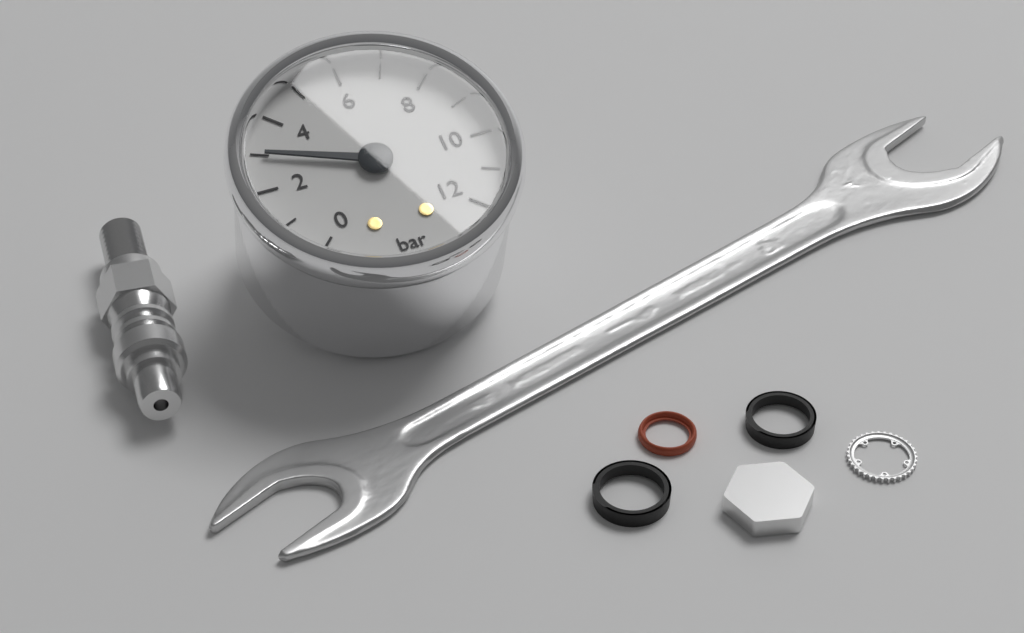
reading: 3 bar
